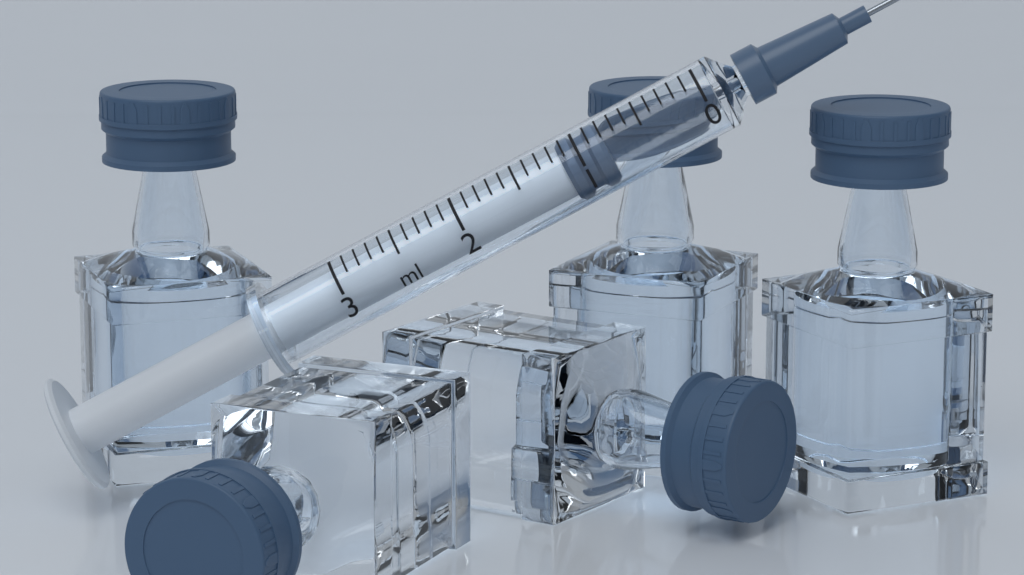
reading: 0.8 ml
